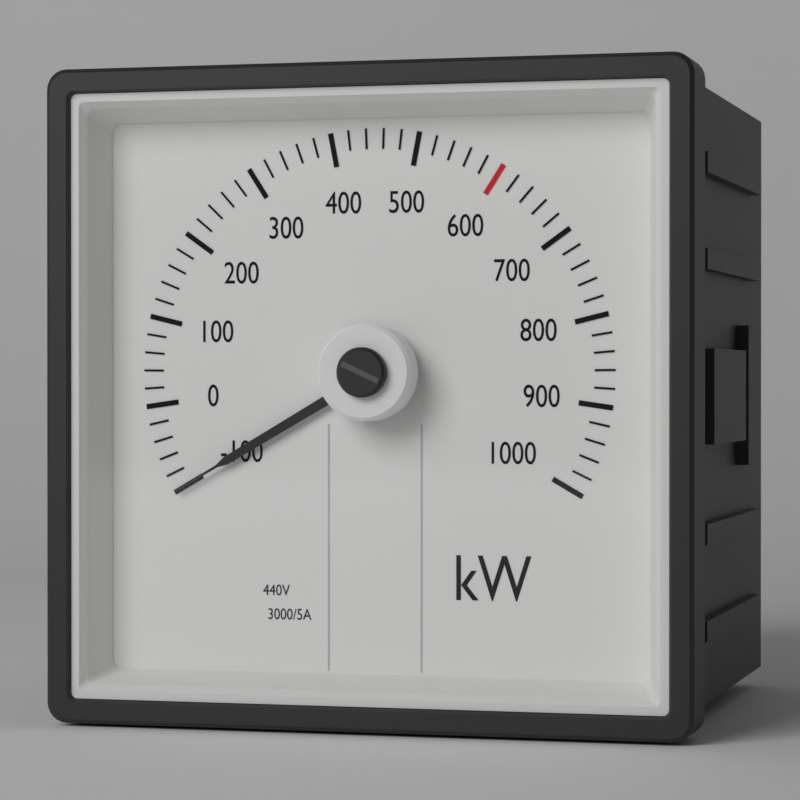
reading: -100 kW
